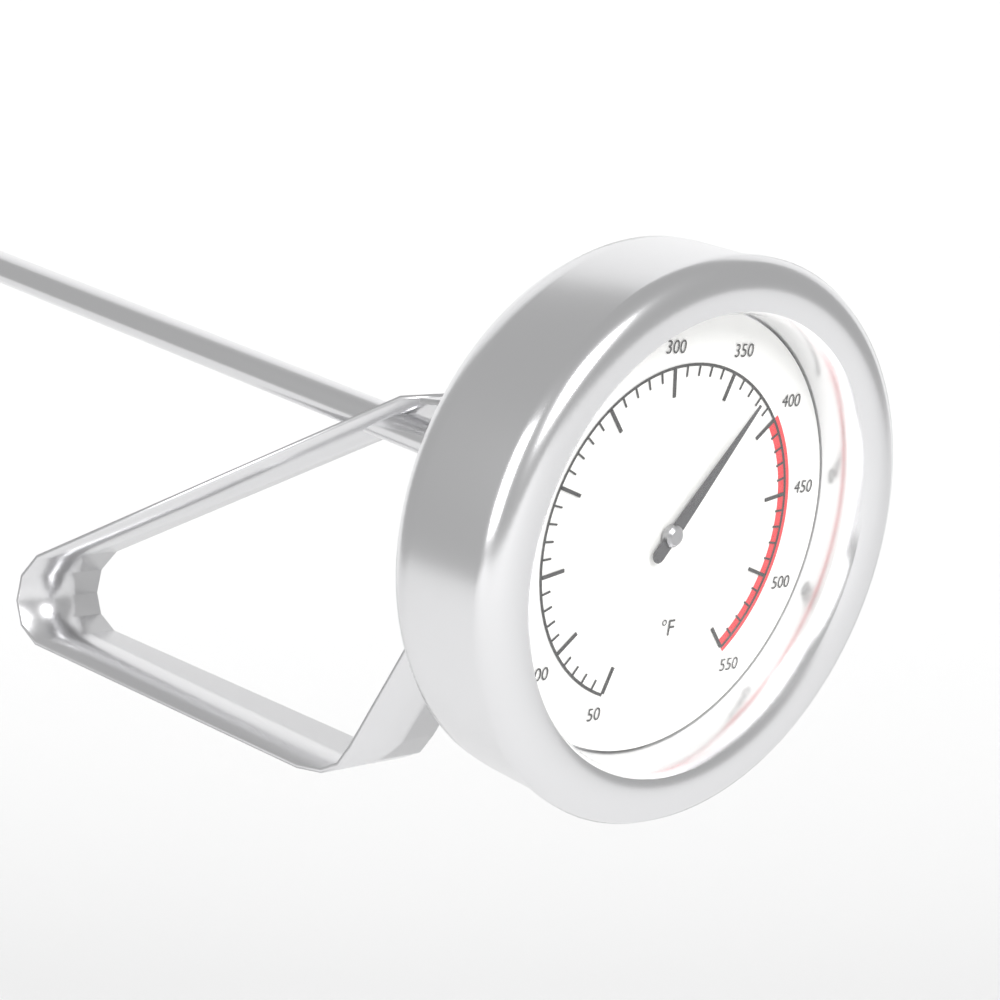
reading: 380 °F
